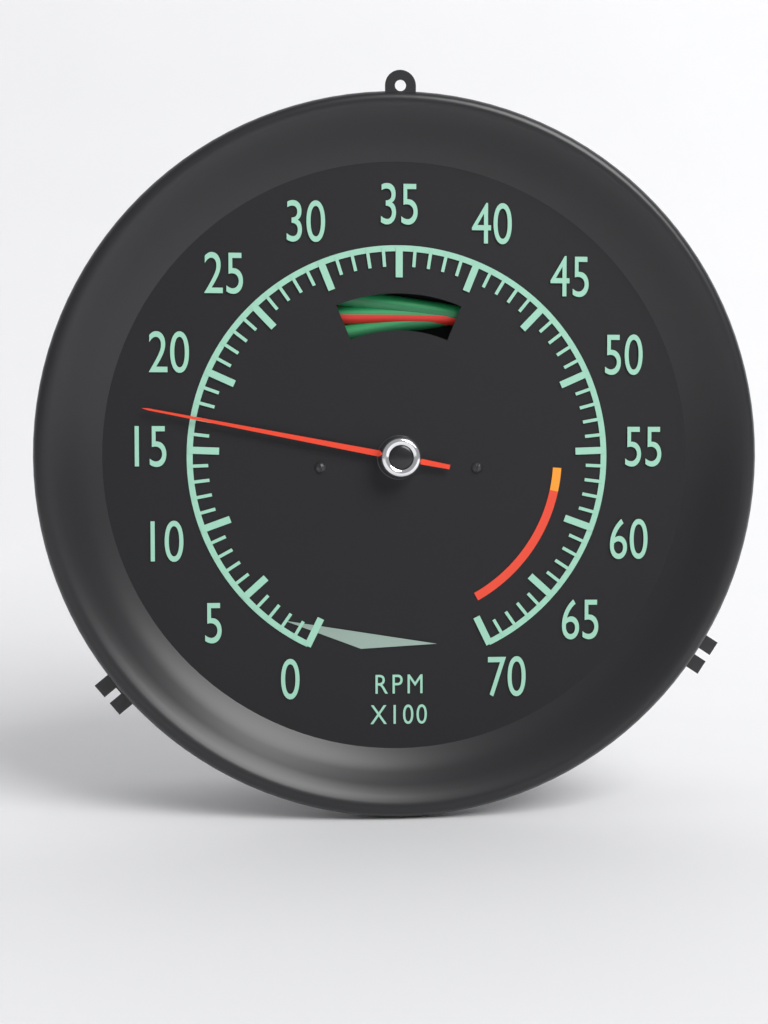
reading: 17 RPM x100
